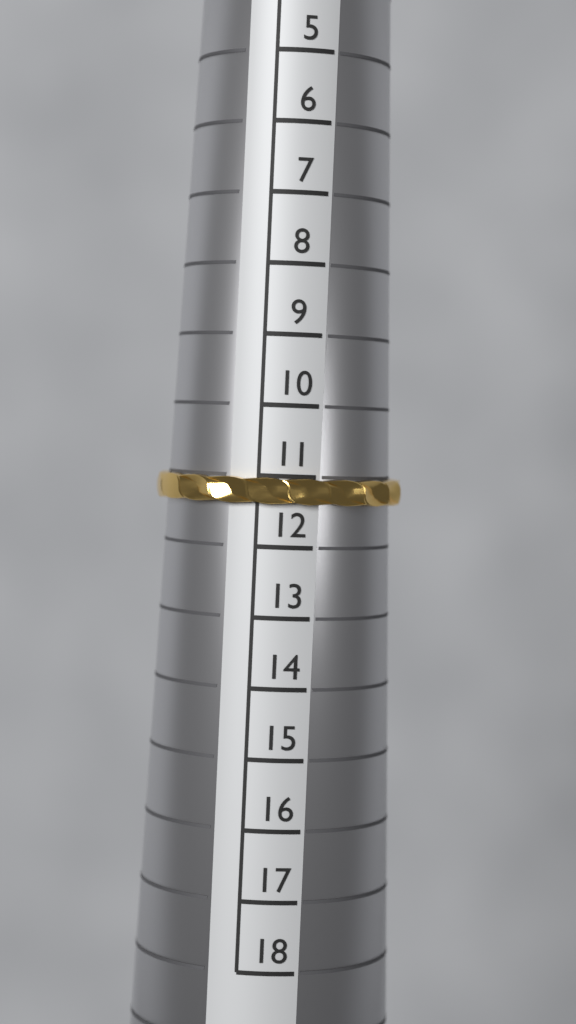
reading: 11.4 (no unit)
